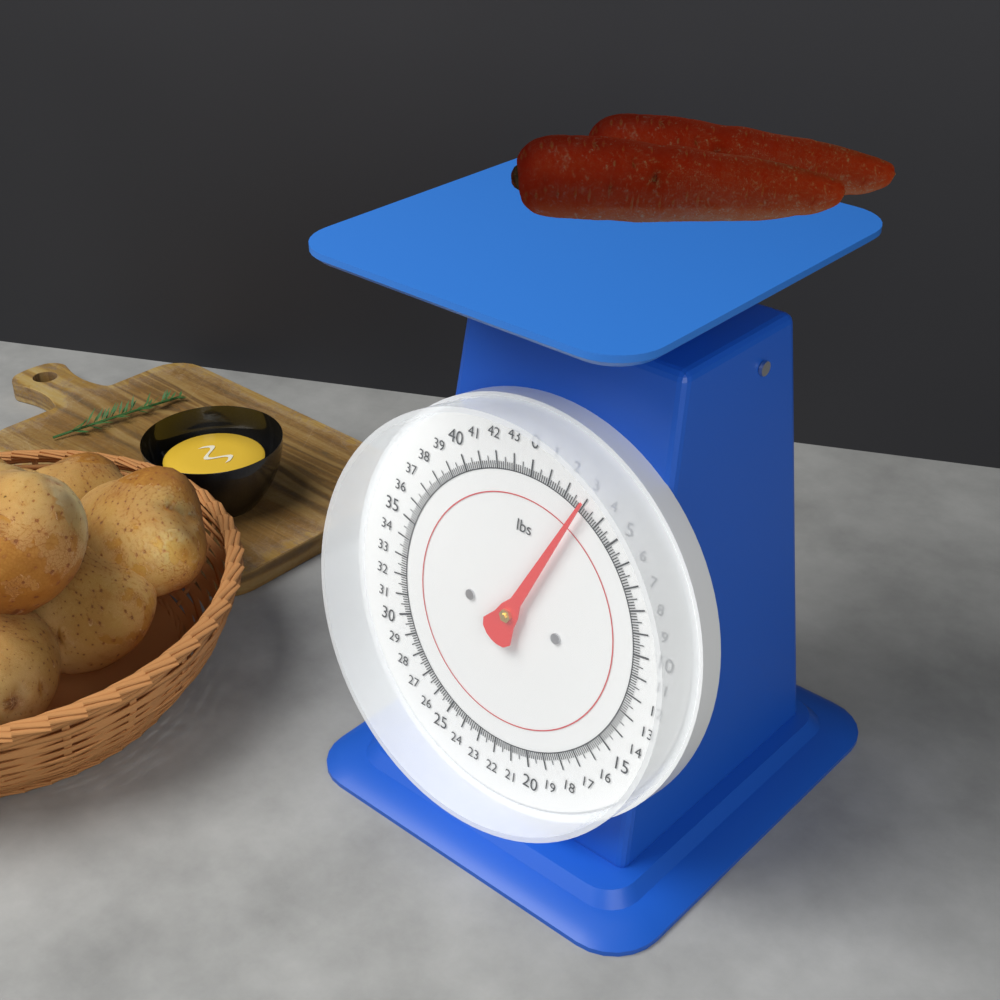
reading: 3.000 lbs
